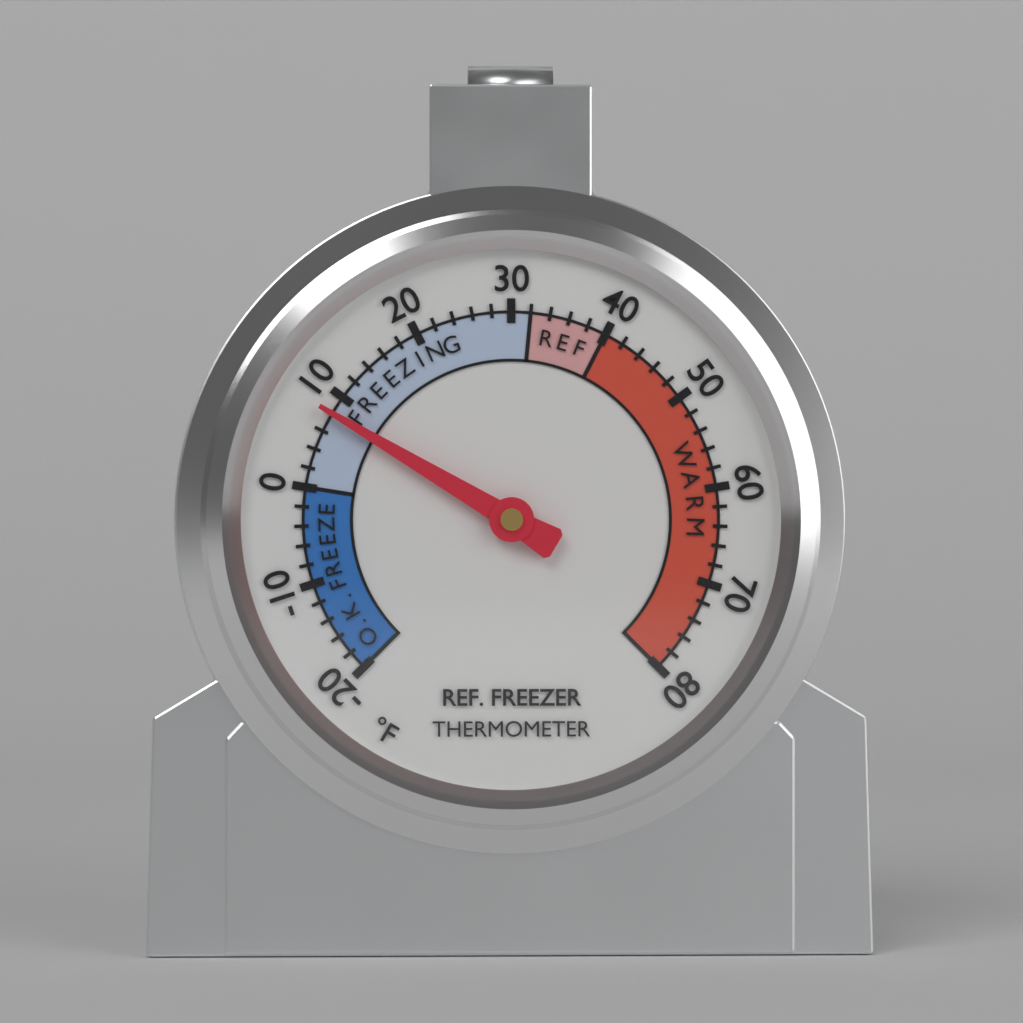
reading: 8 °F
